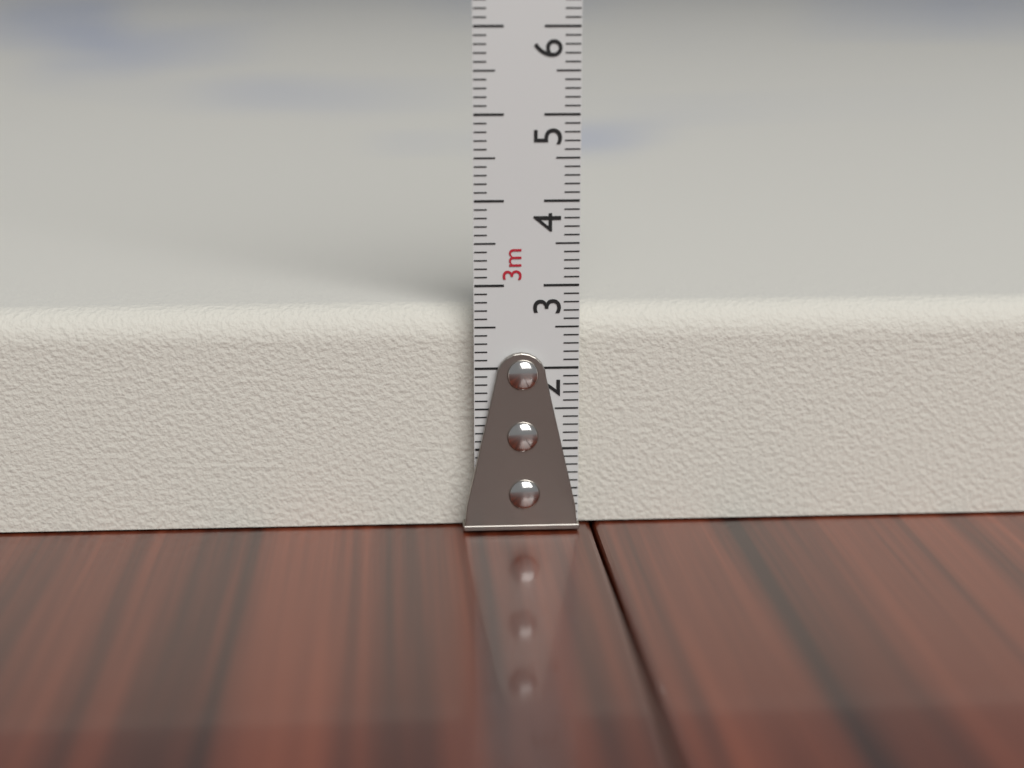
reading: 2.7 cm
